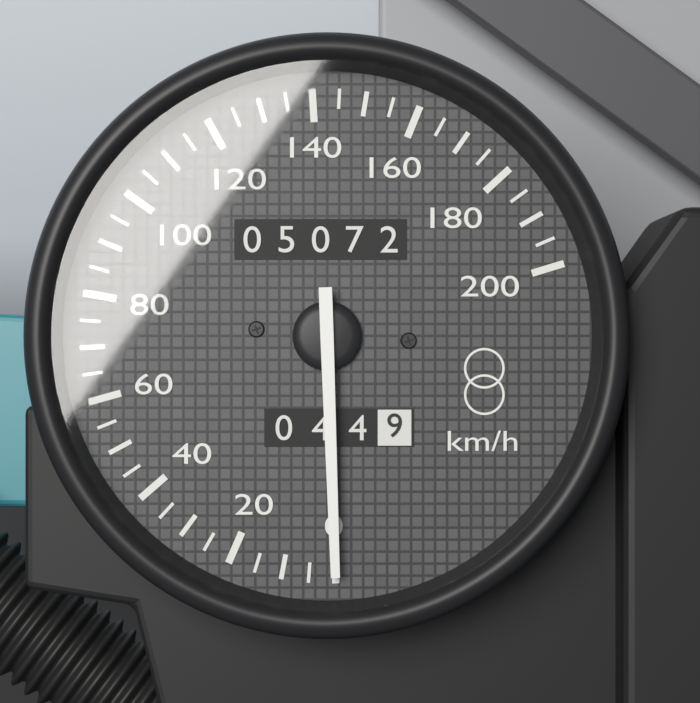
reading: 0 km/h
